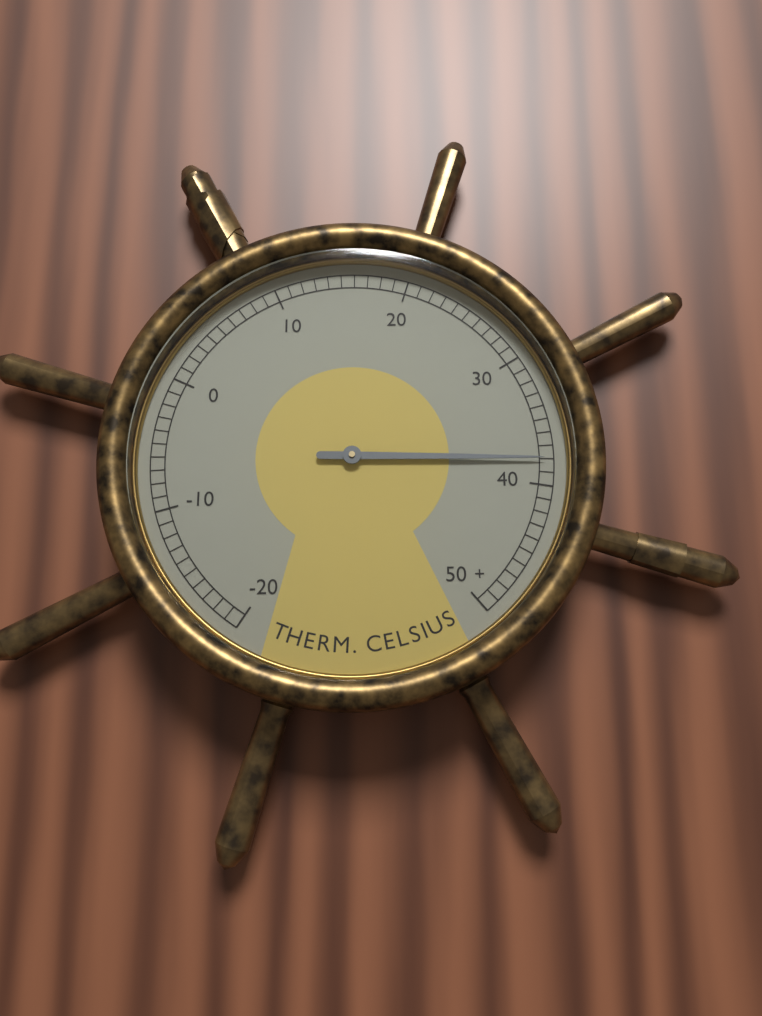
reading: 38 °C
